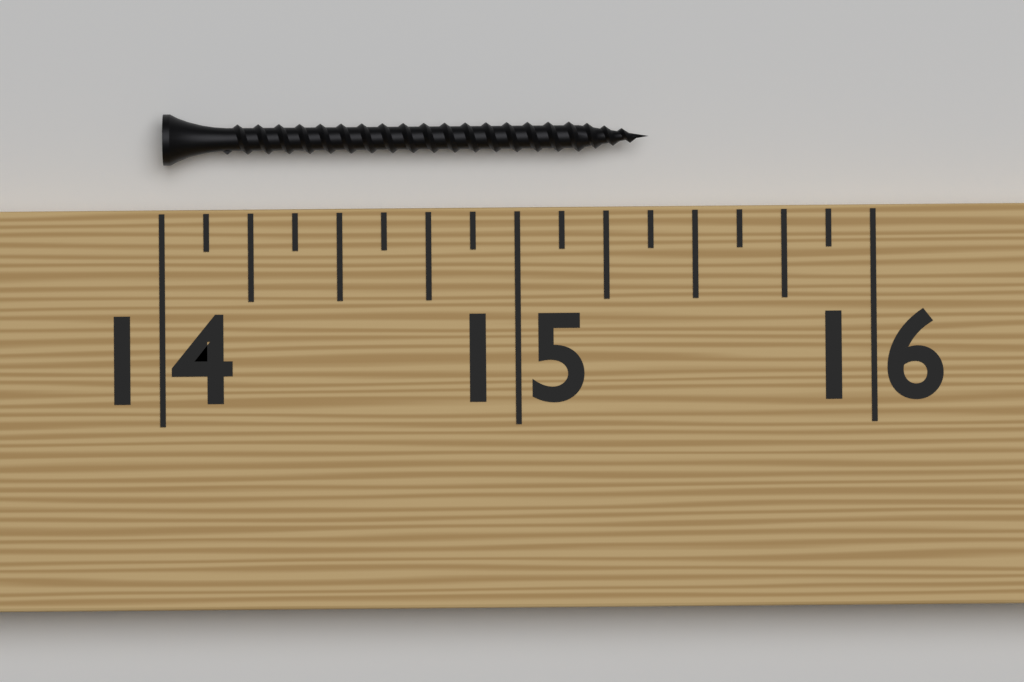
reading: 15.375 (no unit)
